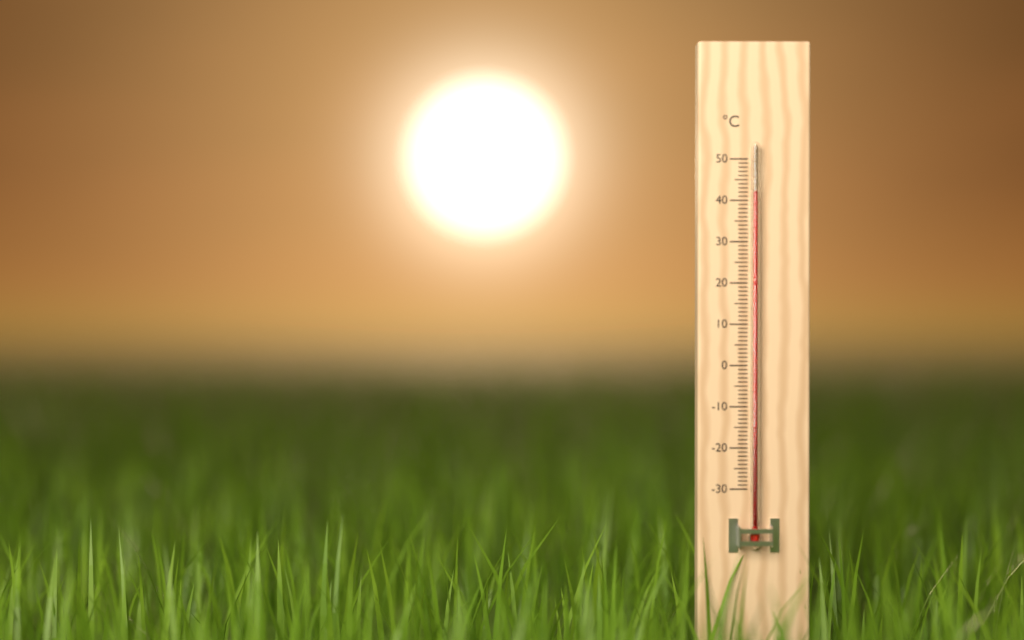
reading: 42 °C
